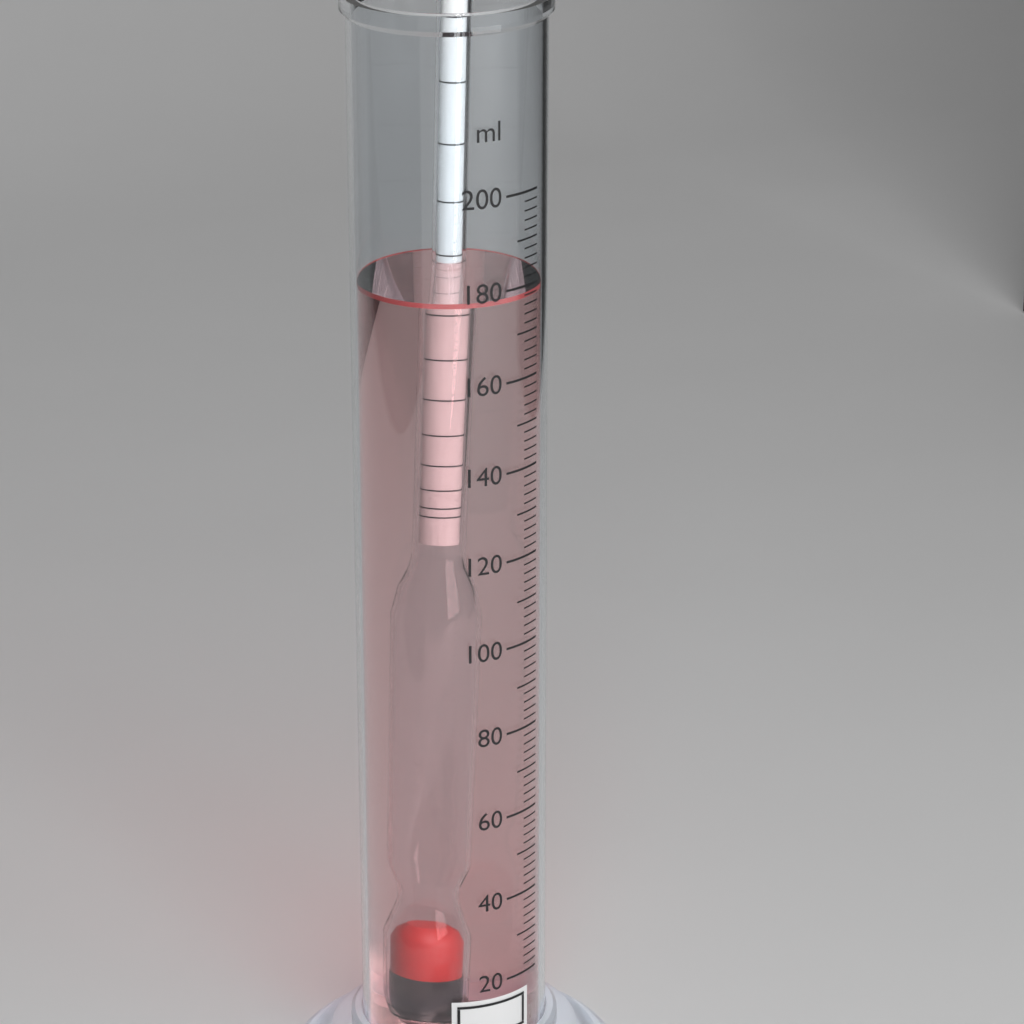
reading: 178 ml
